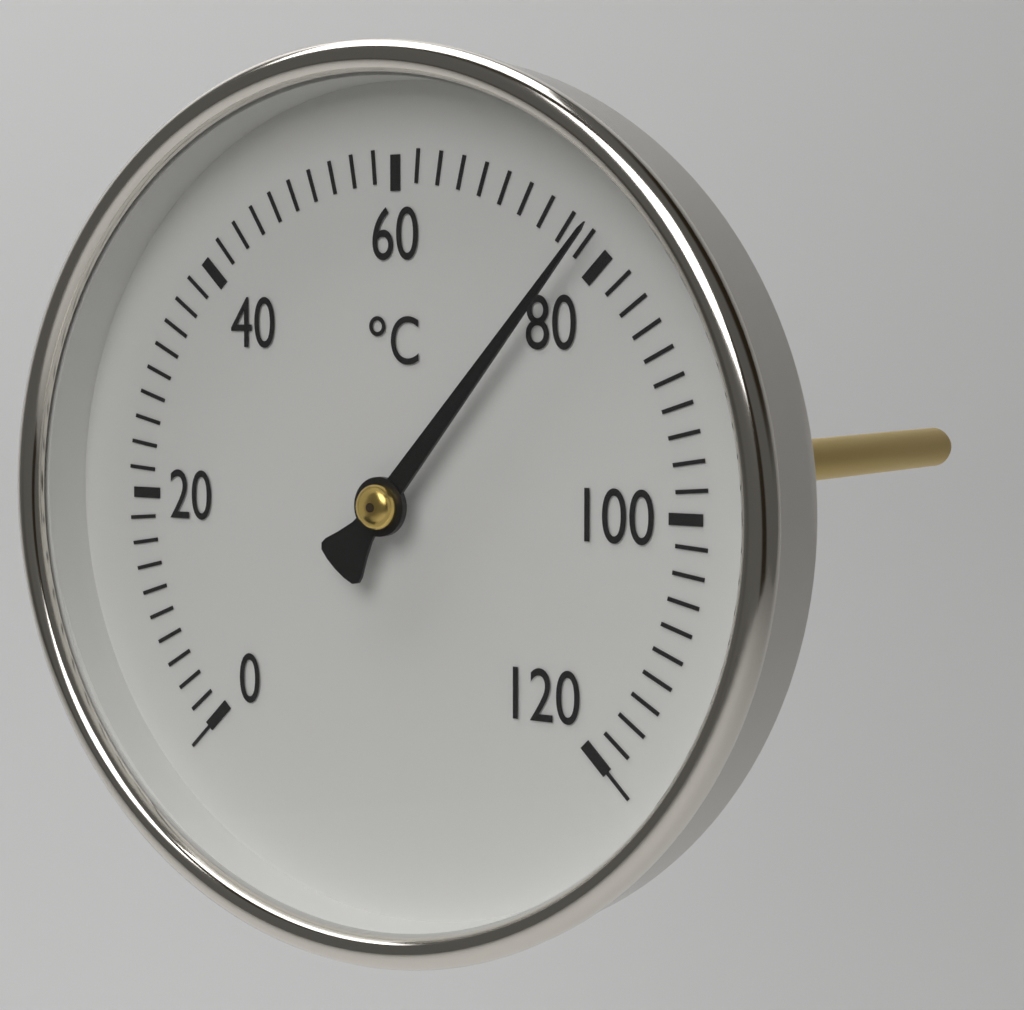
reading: 78 °C
